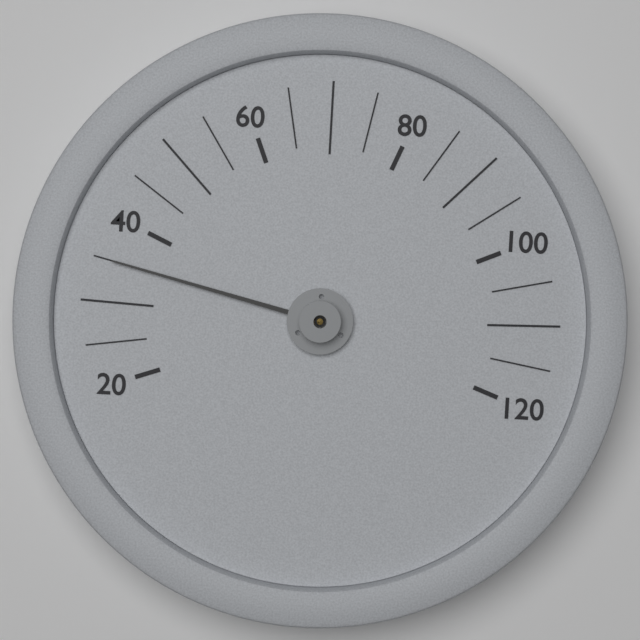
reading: 35 (no unit)
